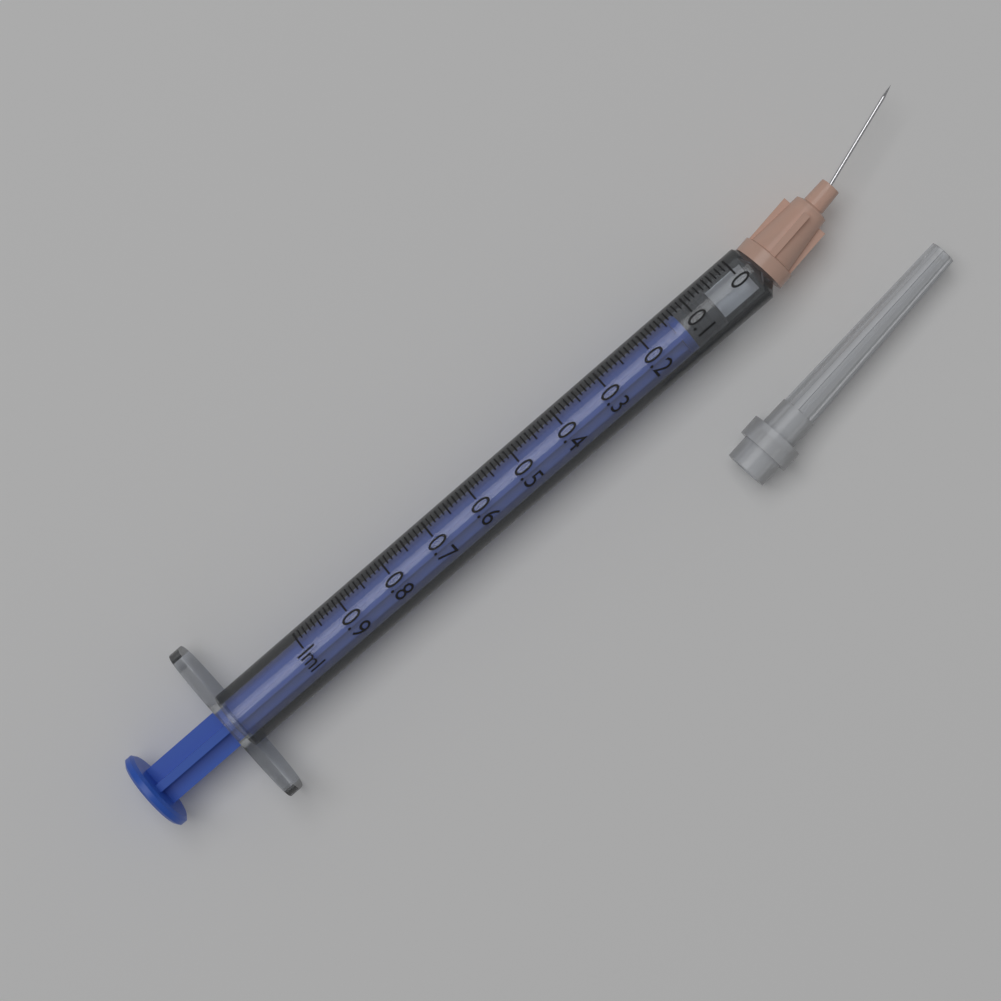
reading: 0.06 ml
